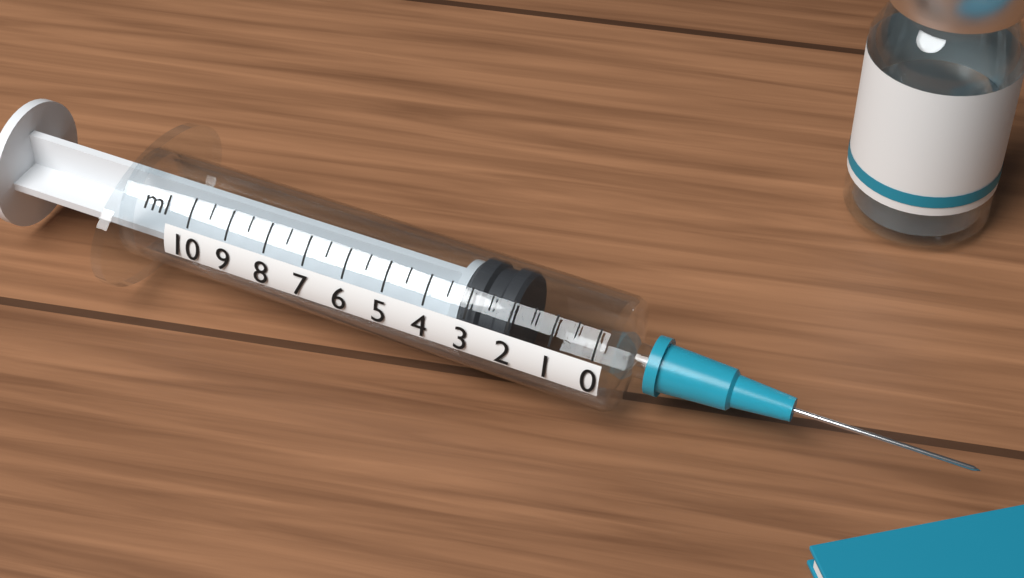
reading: 2.0 ml
